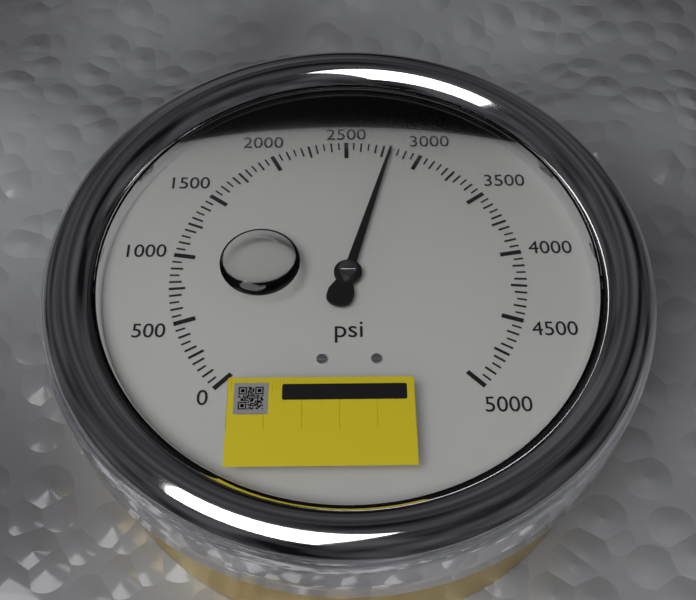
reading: 2800 psi
